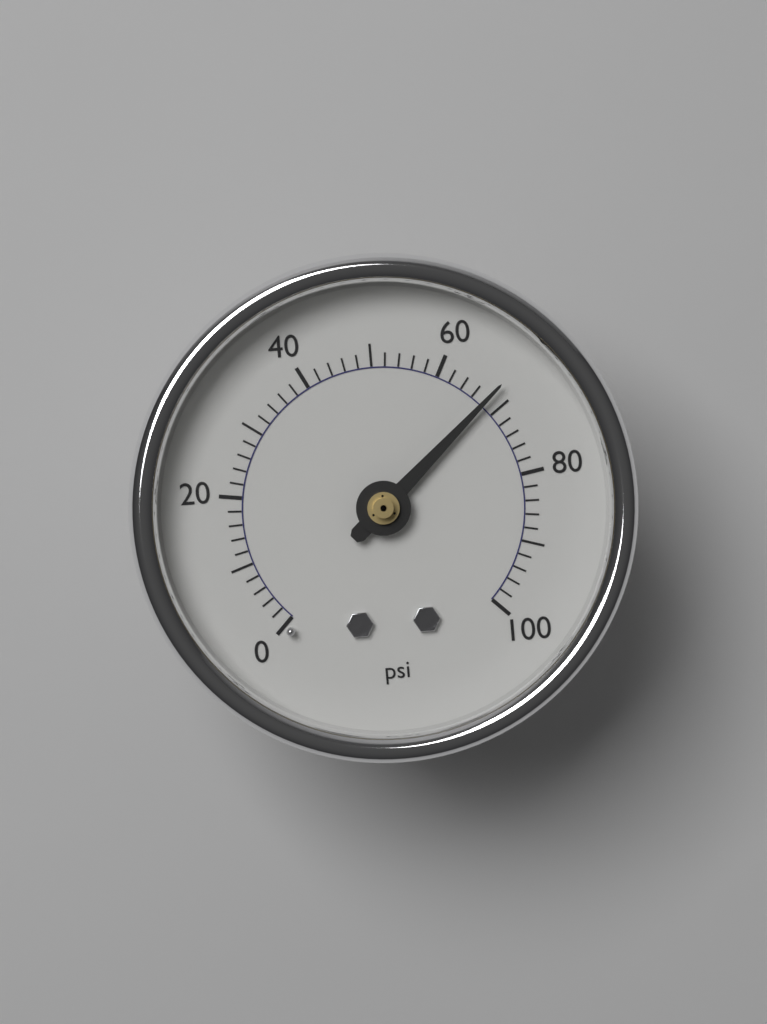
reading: 68 psi
